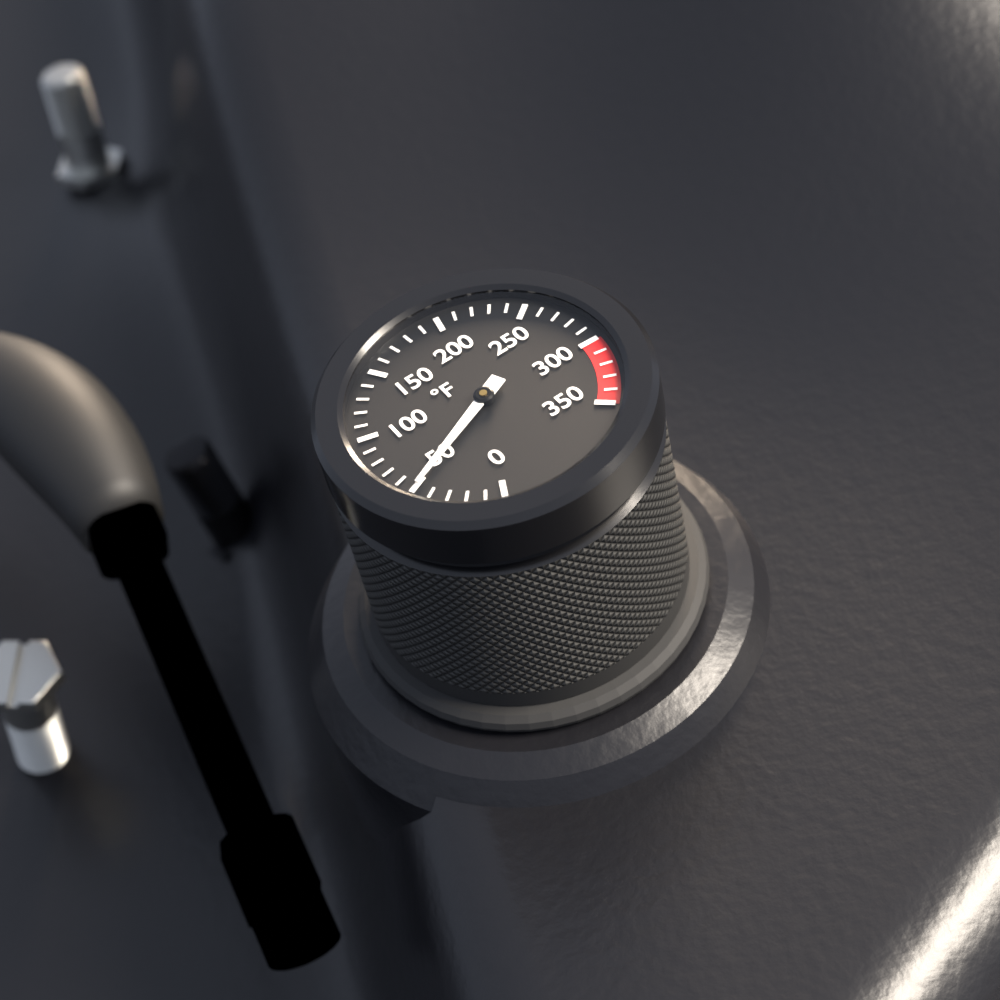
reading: 50 °F
